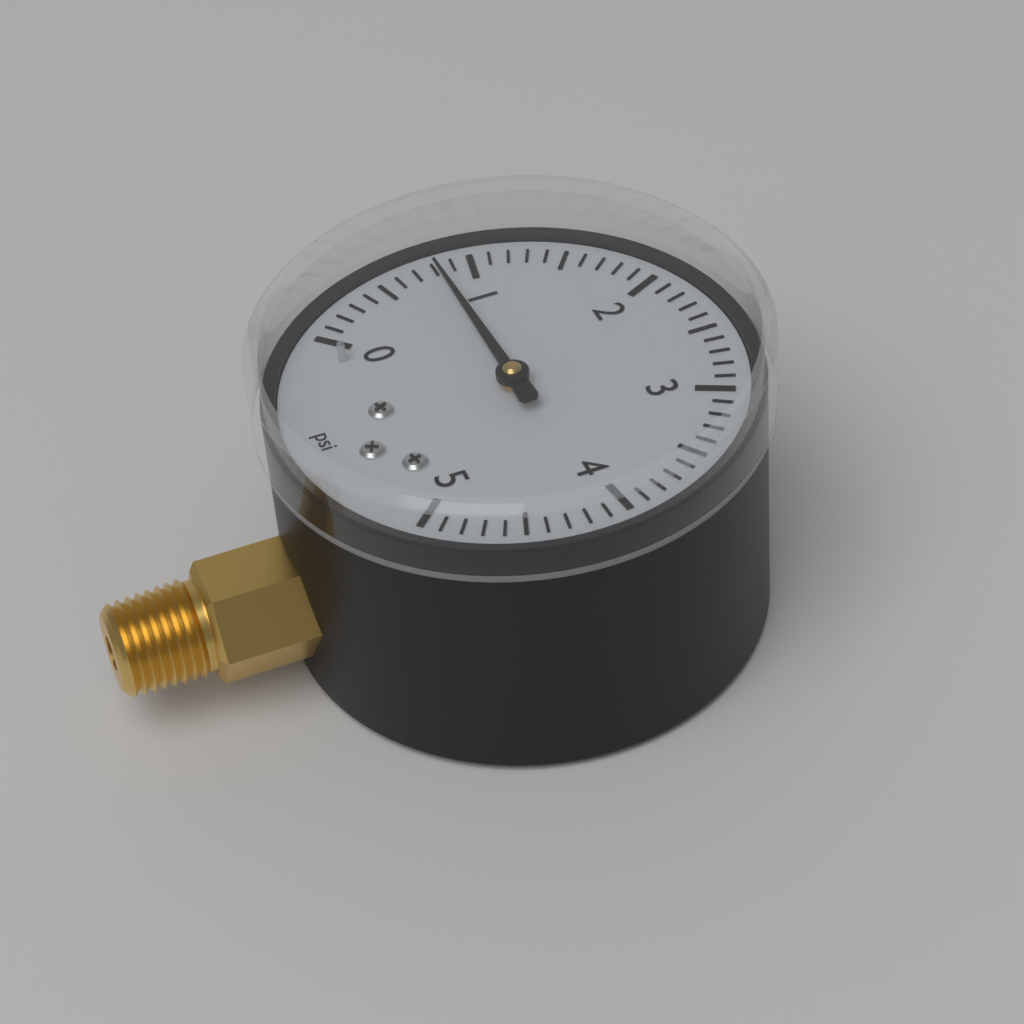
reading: 0.8 psi
